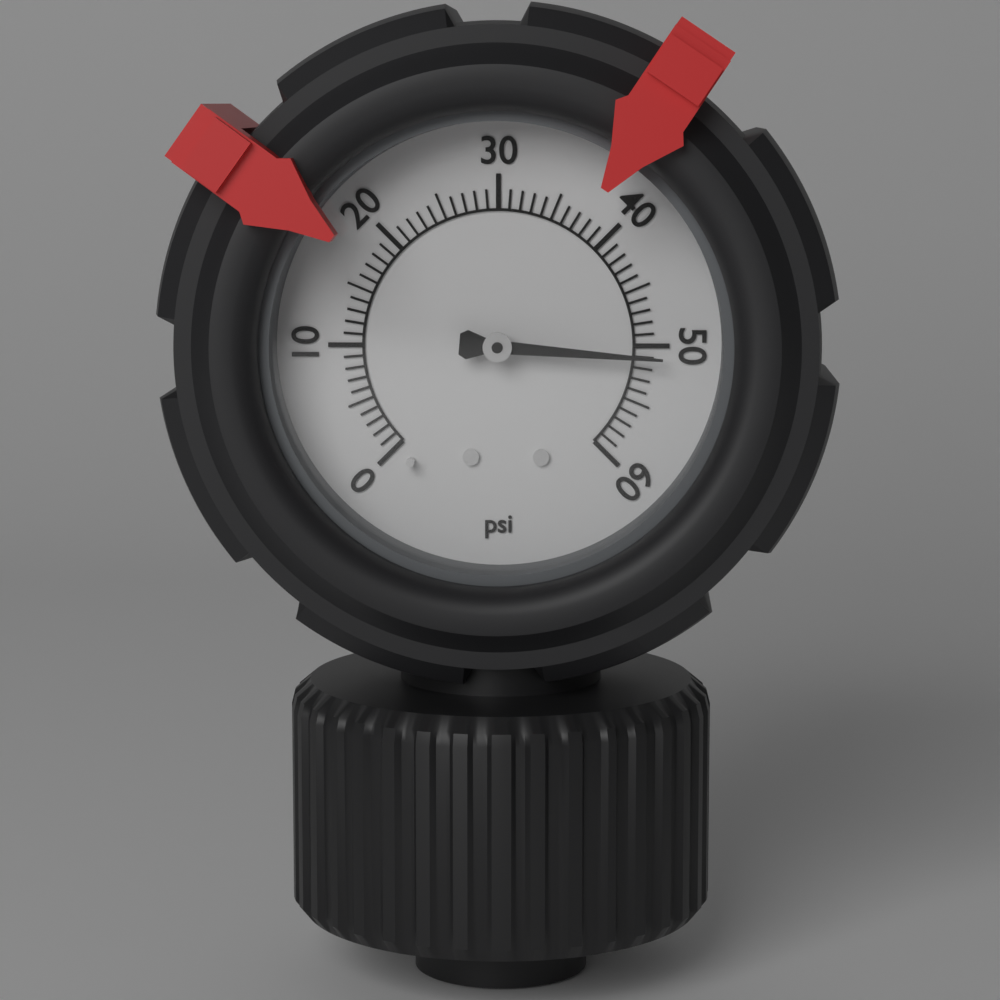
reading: 51 psi
